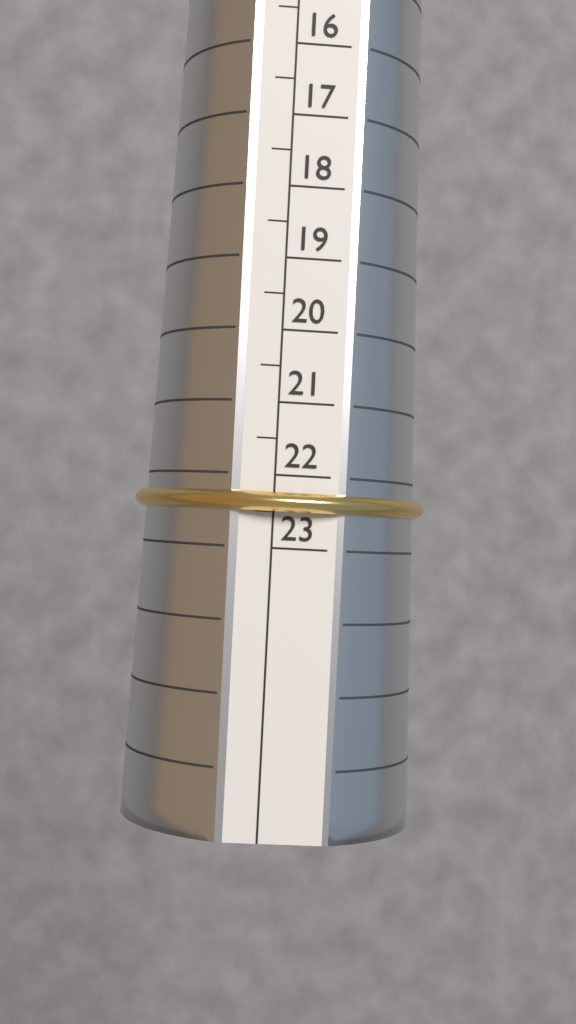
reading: 22.5 (no unit)
